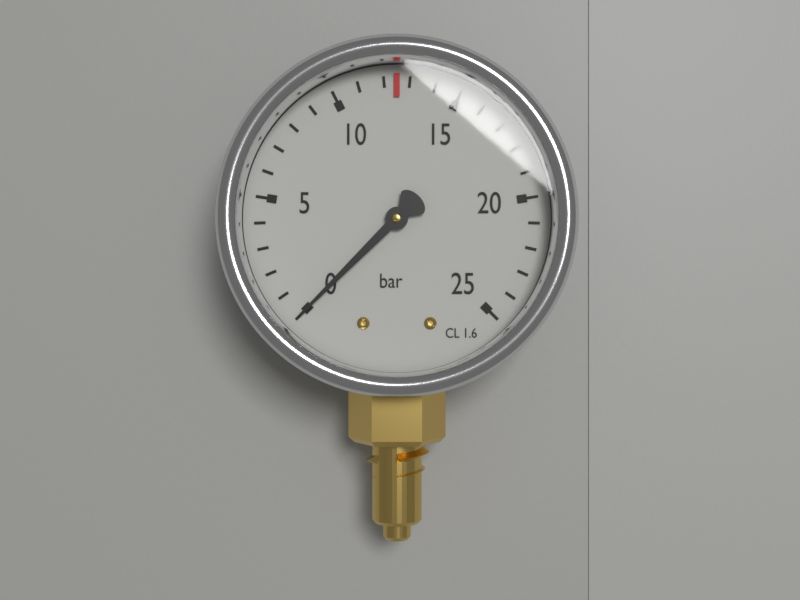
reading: 0 bar
